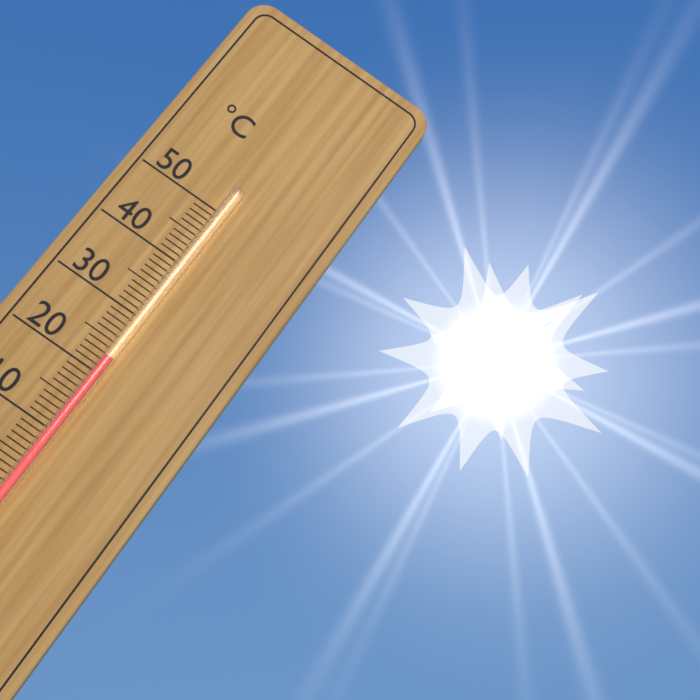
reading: 23 °C
